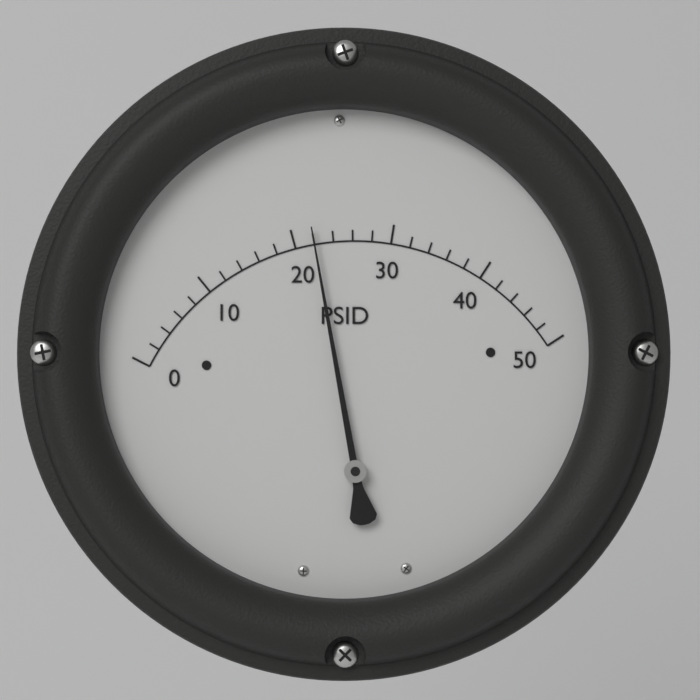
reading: 22 PSID
